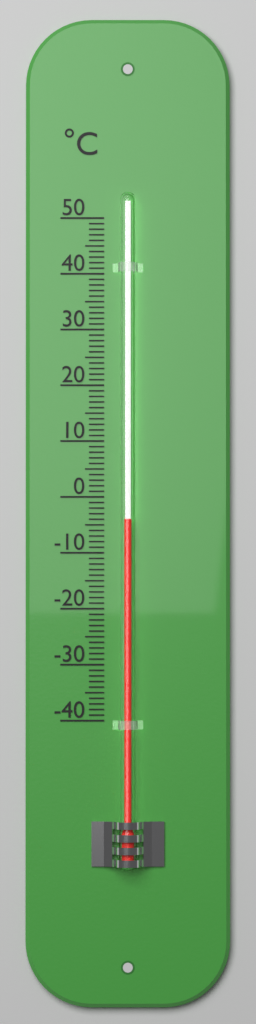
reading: -4 °C
